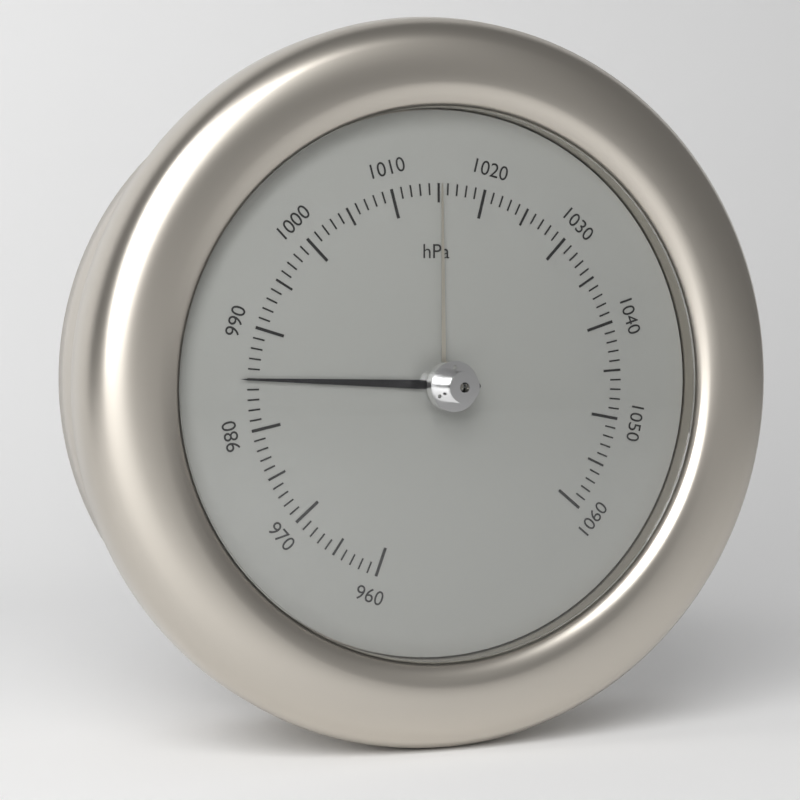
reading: 985 hPa
